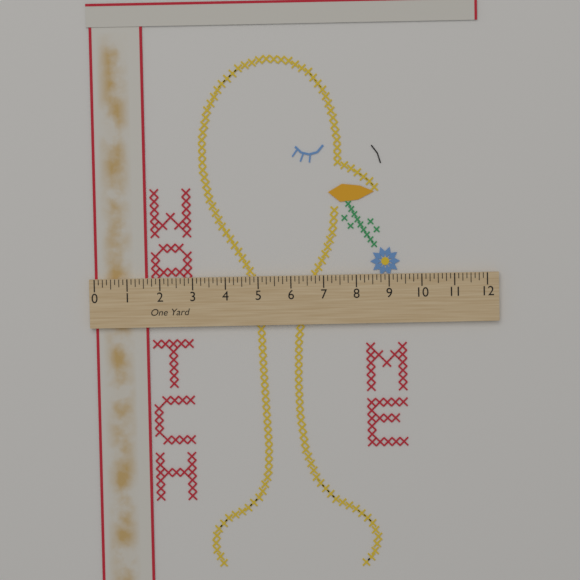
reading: 1.625 in
